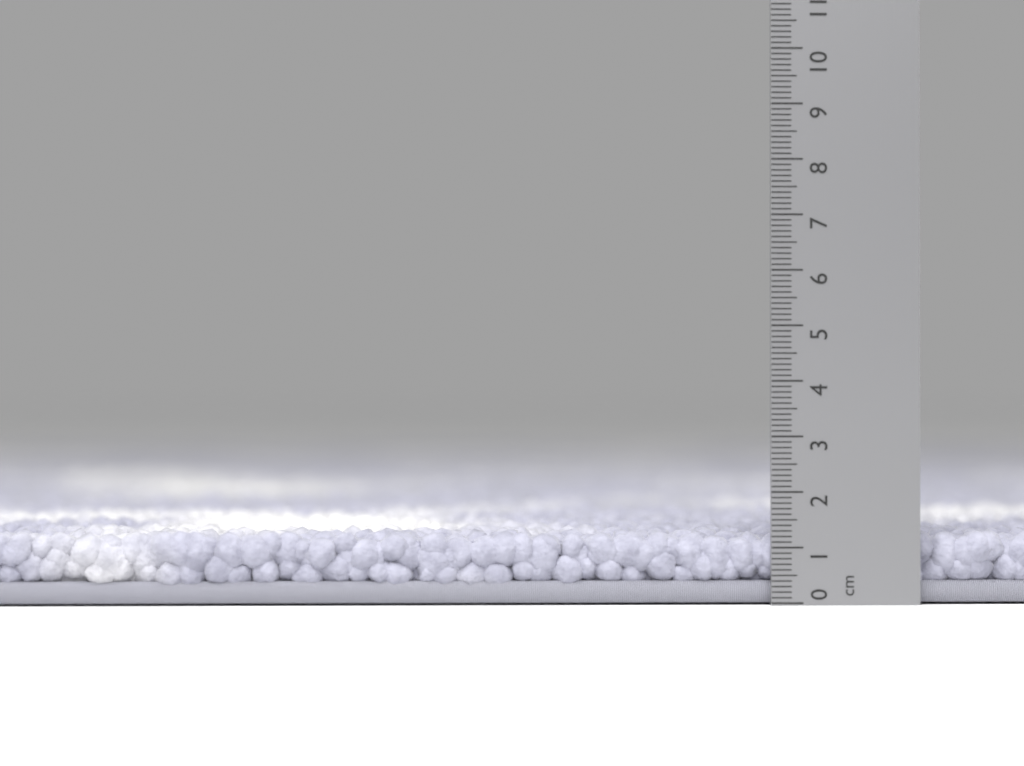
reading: 1.3 cm
